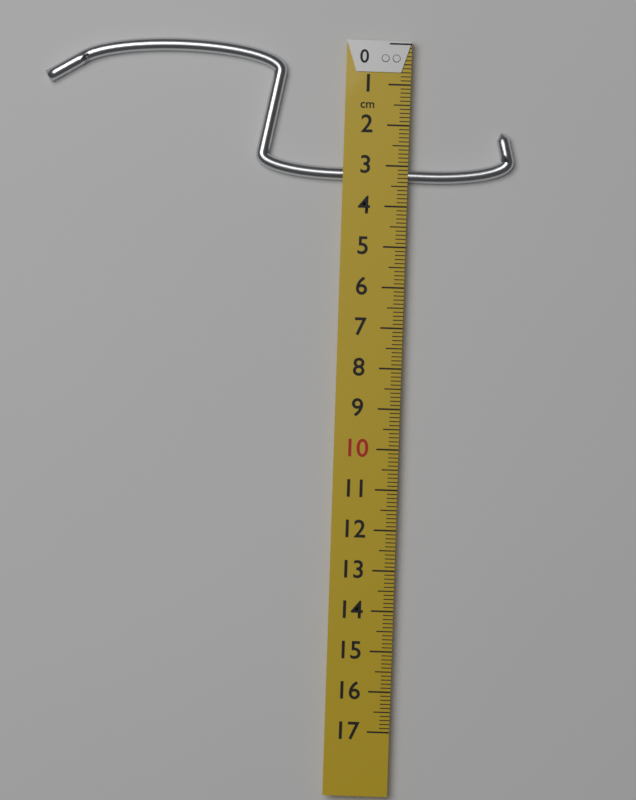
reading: 3.4 cm
